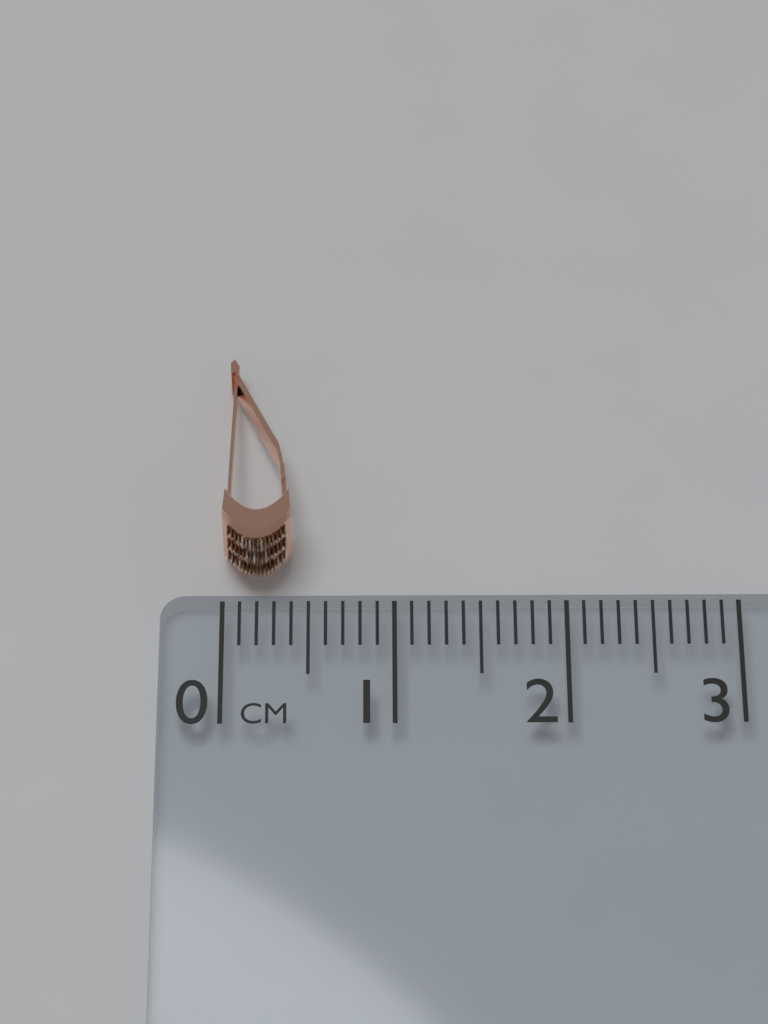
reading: 0.4 cm
